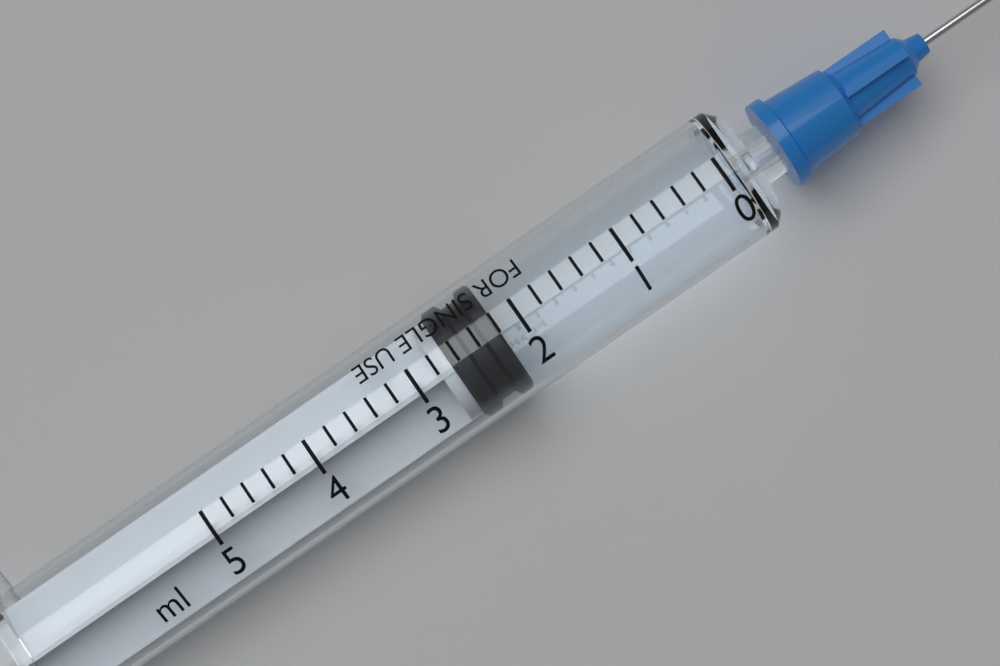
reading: 2.2 ml
